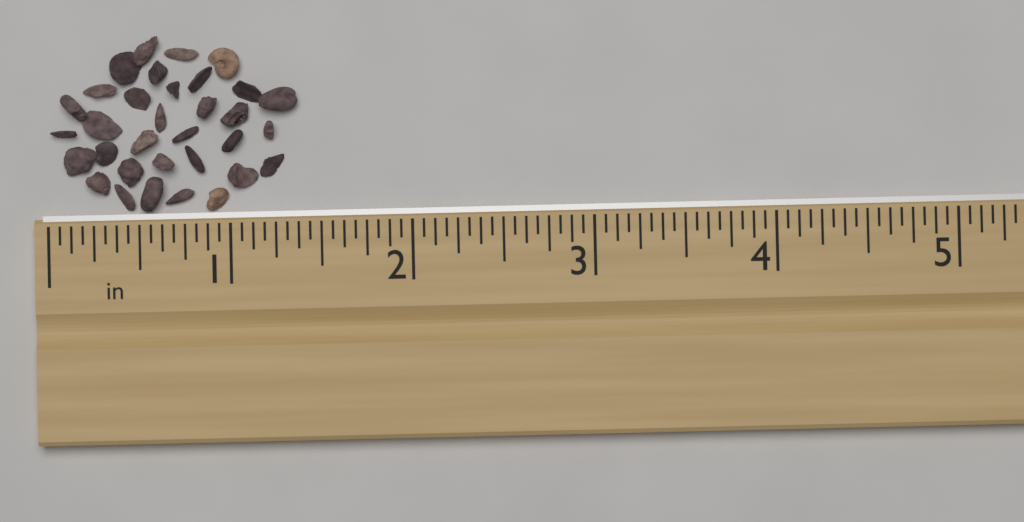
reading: 1.3750 in
